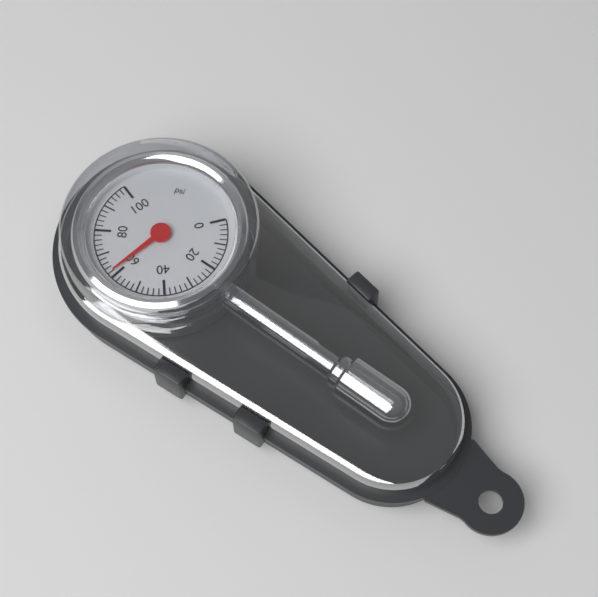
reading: 62 psi
